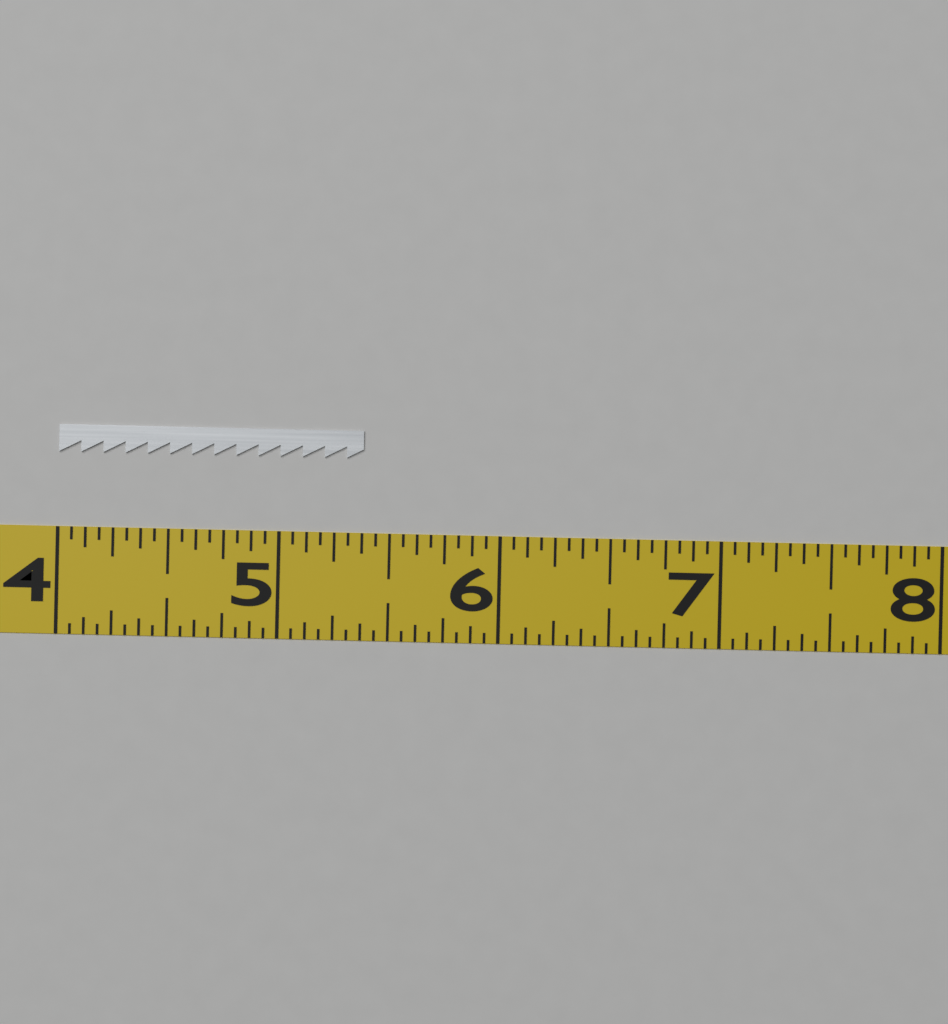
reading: 5.3750 (no unit)
